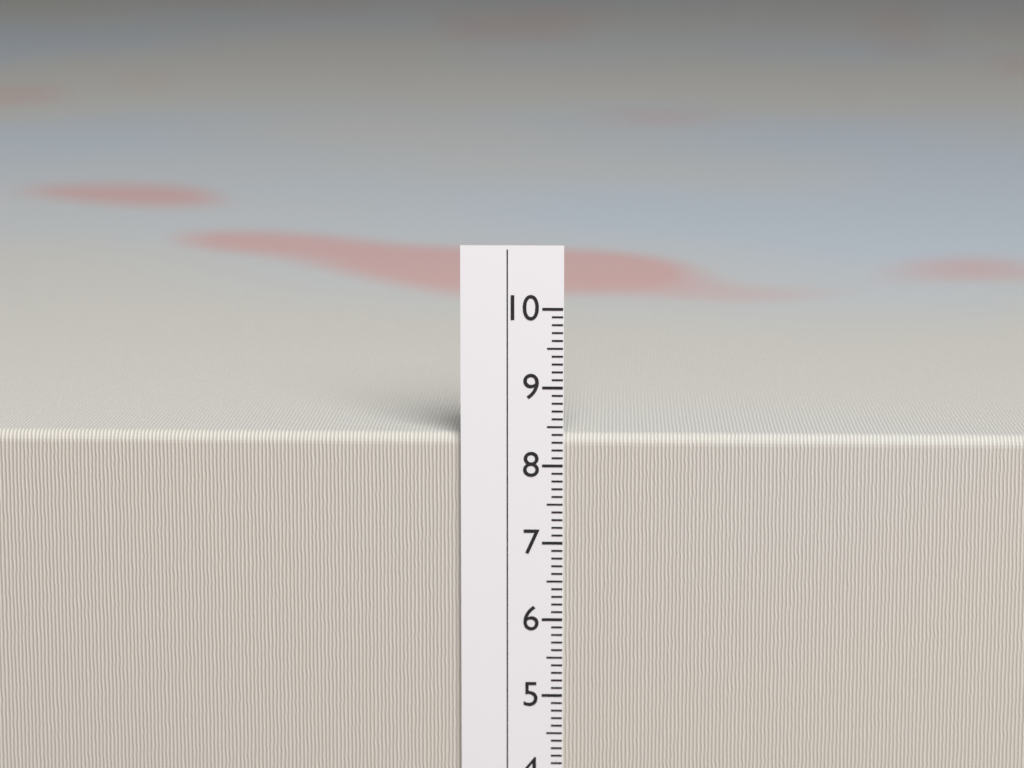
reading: 8.4 cm
